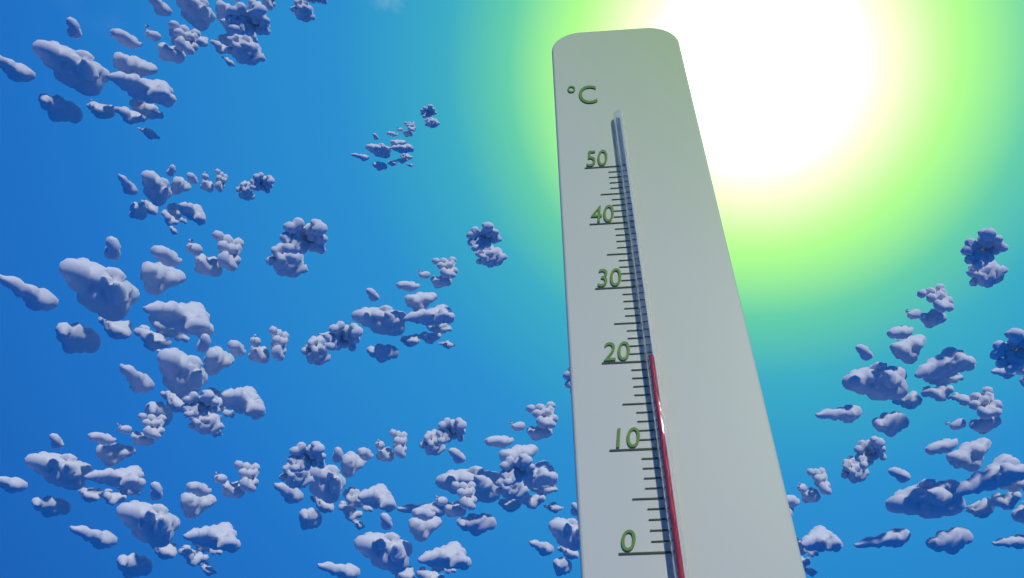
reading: 20 °C
